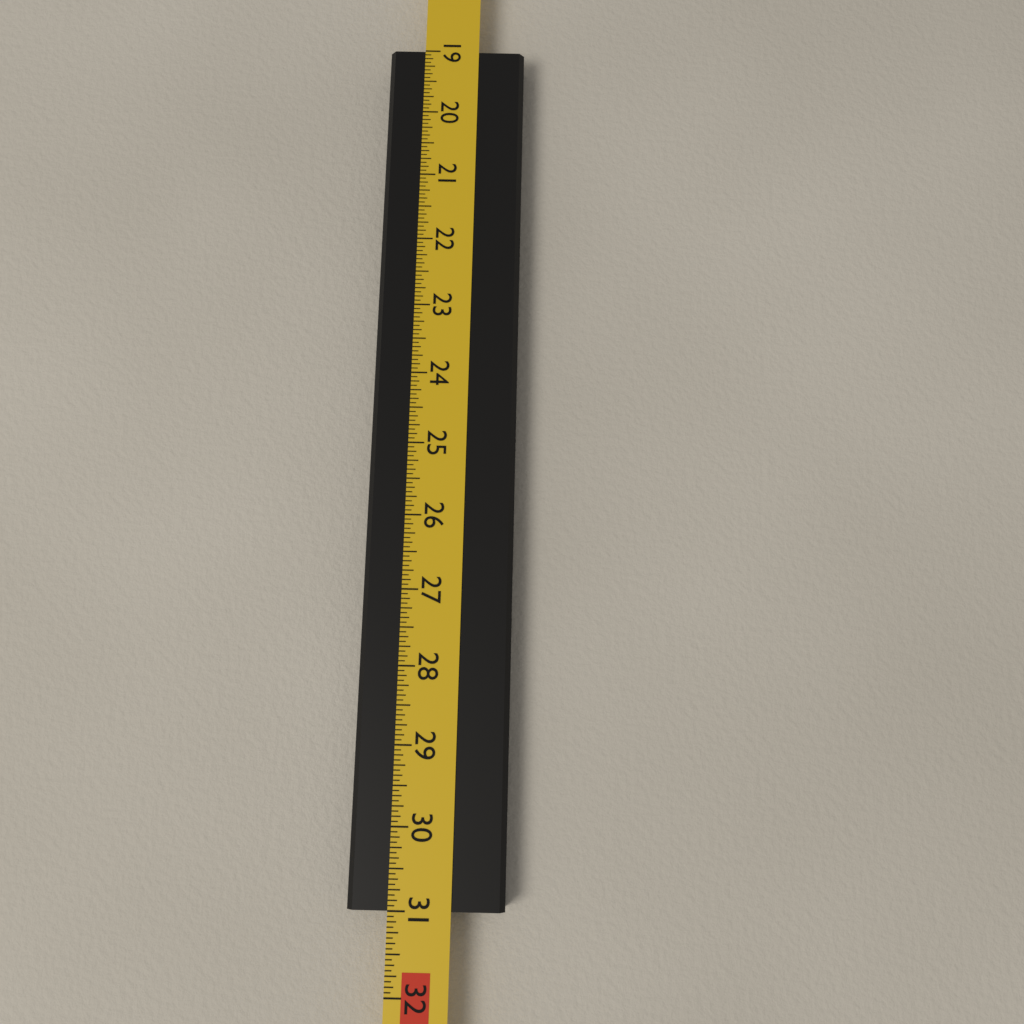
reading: 31.0000 in
